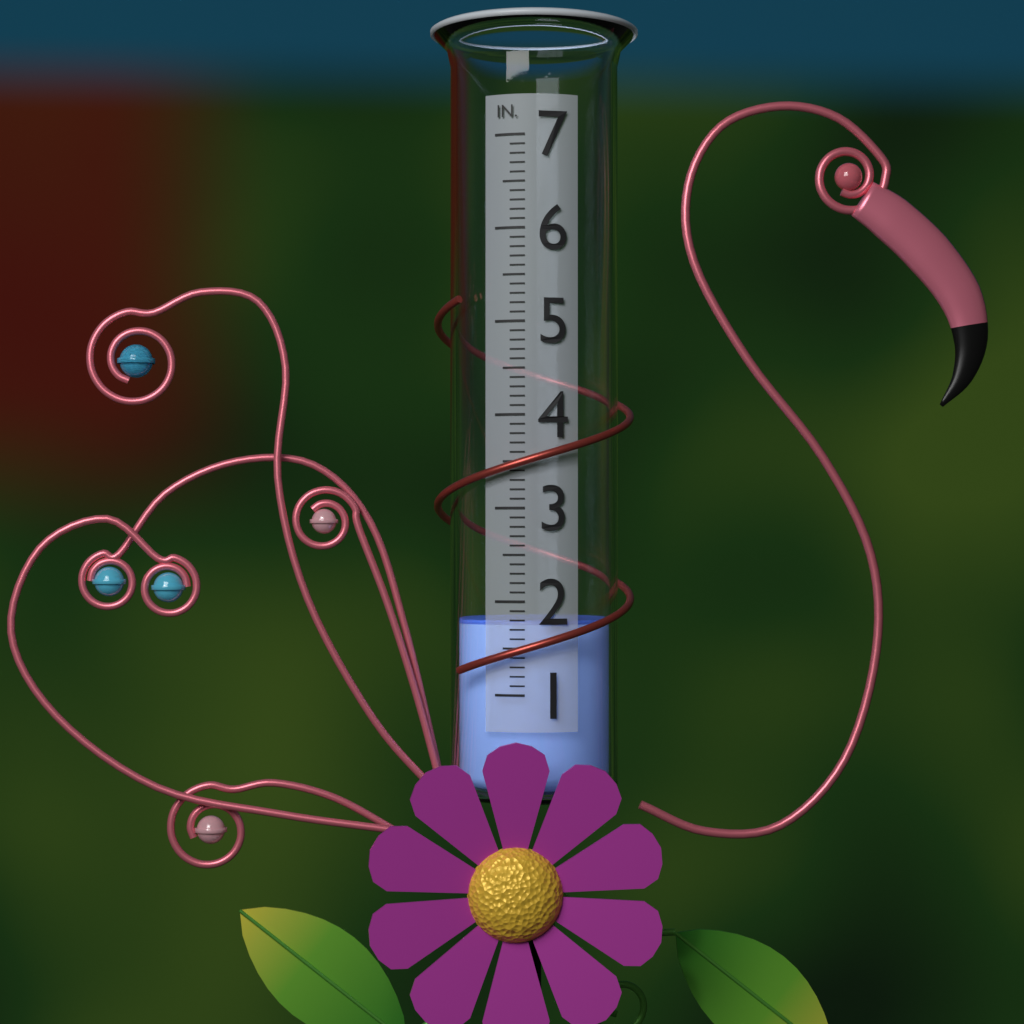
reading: 1.8 in
